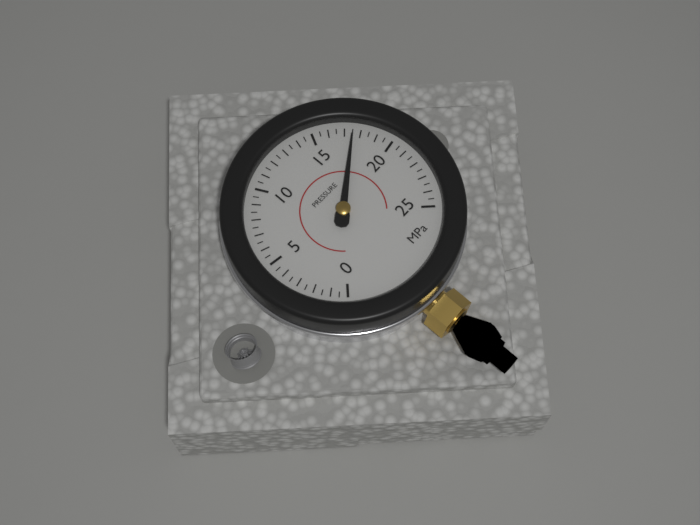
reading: 17.5 MPa
